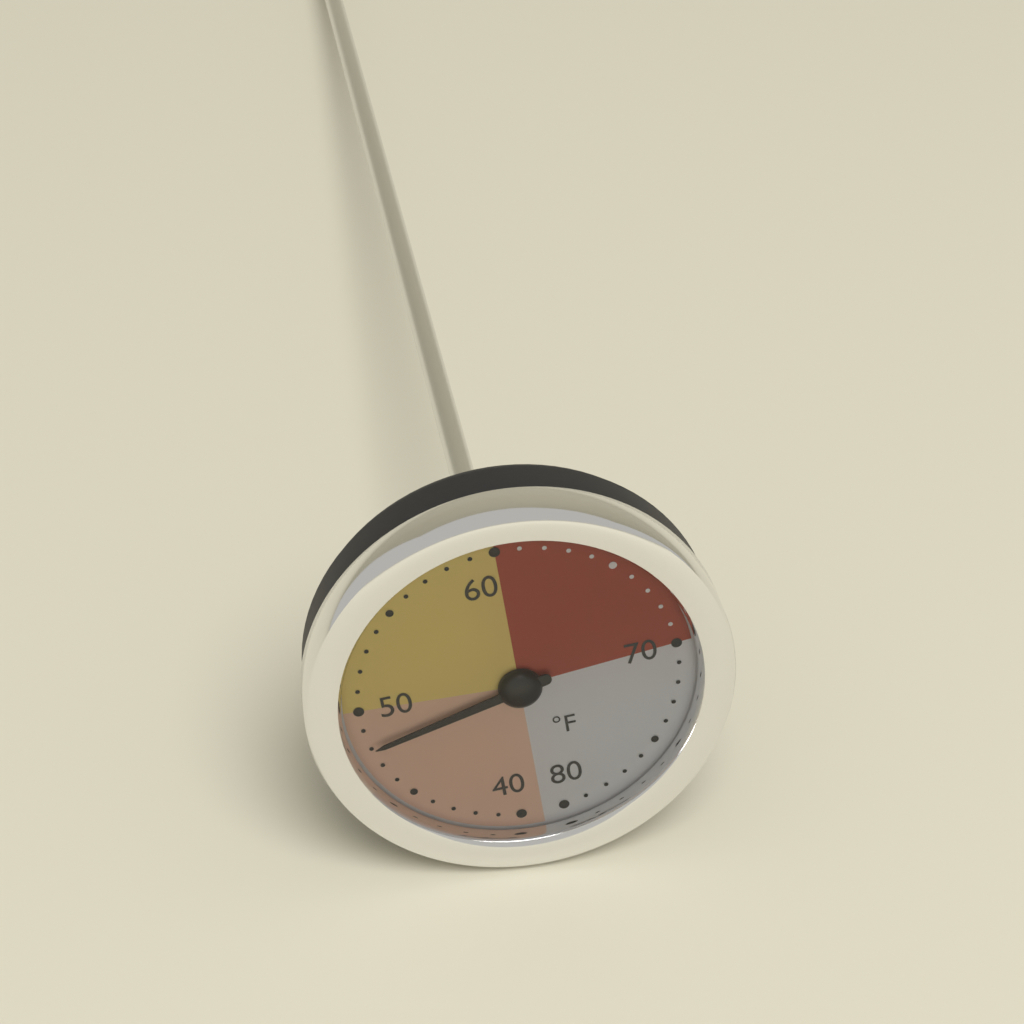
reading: 48 °F
